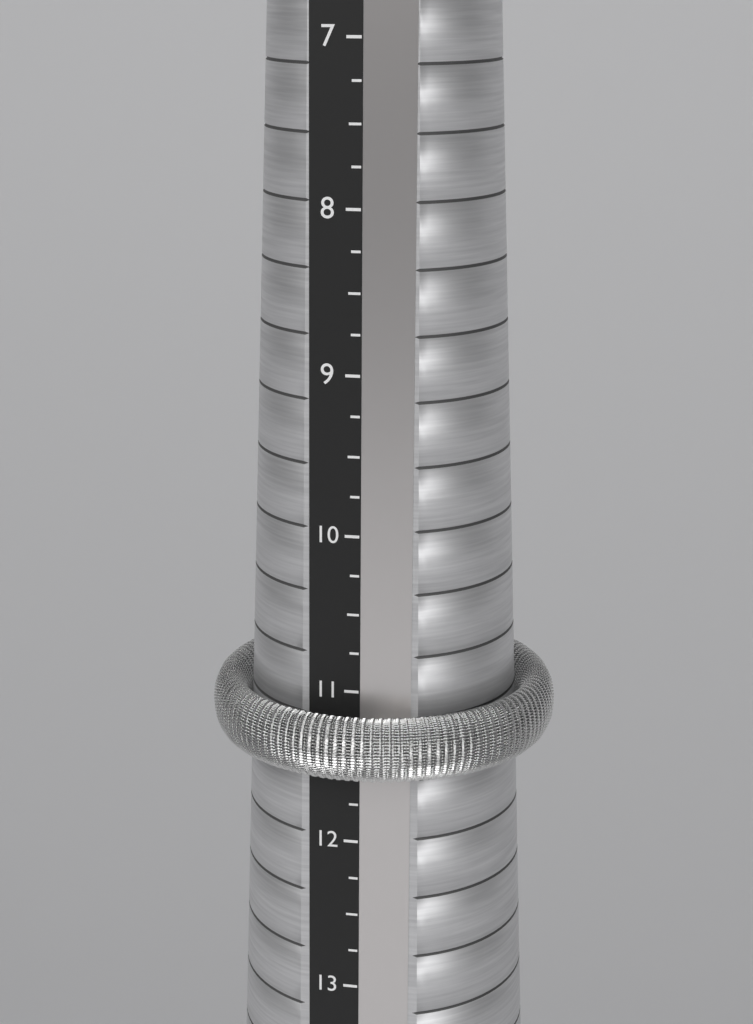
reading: 11.50 (no unit)
